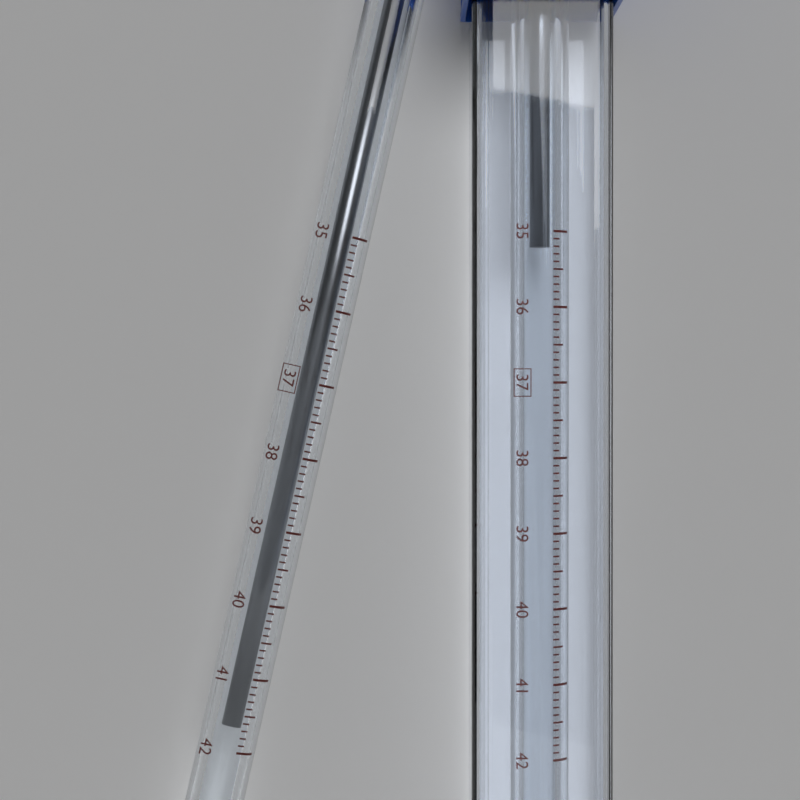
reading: 41.7 °C
